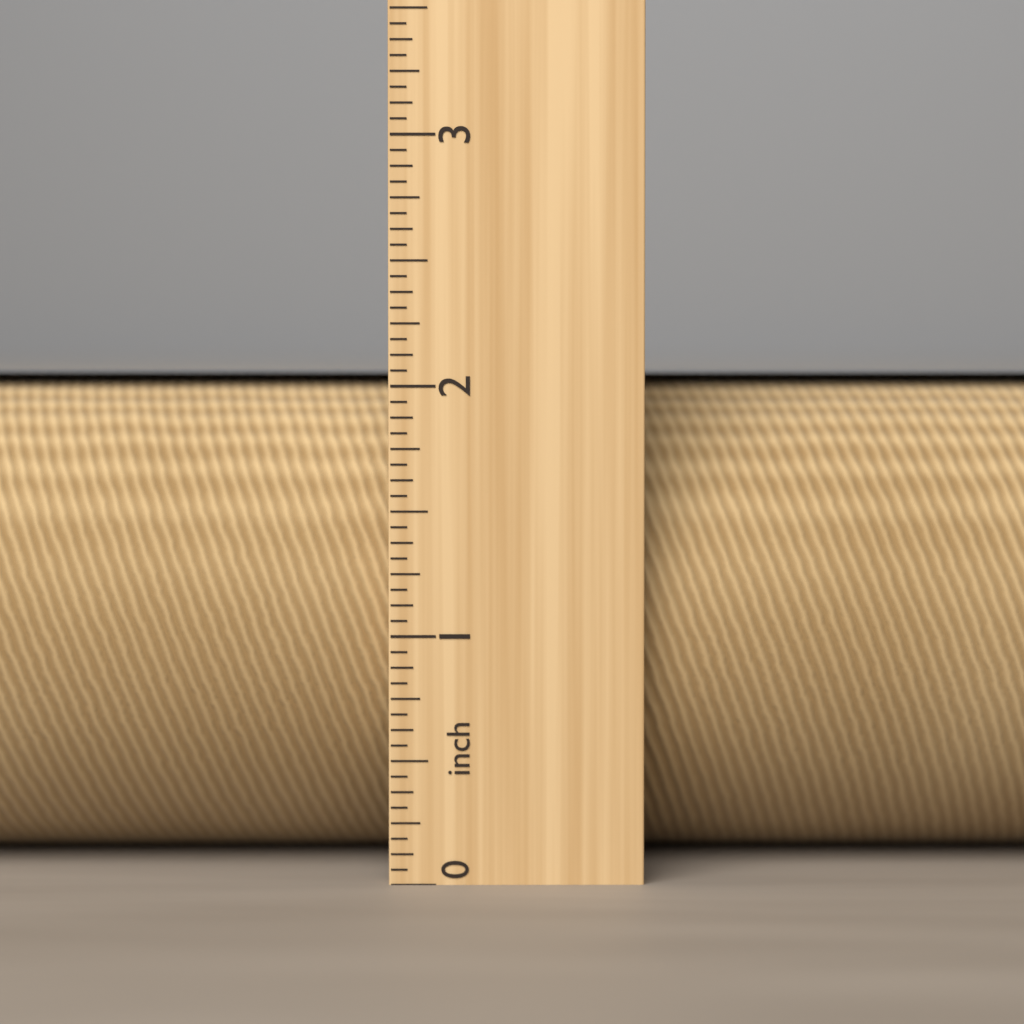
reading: 2.0625 in
